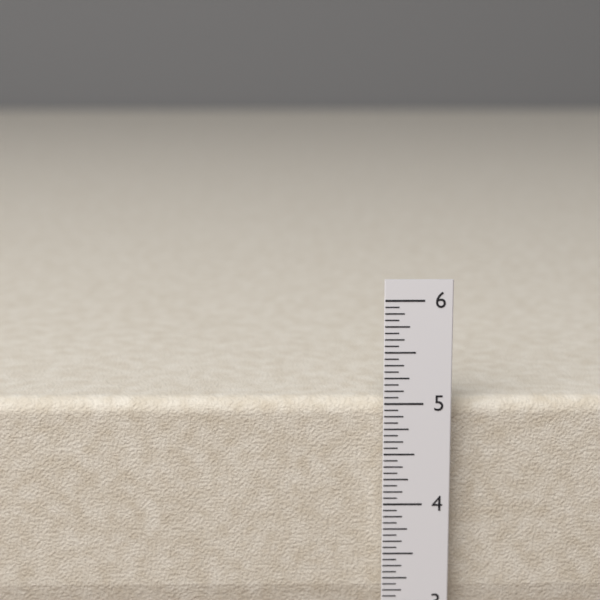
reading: 5.0000 in
